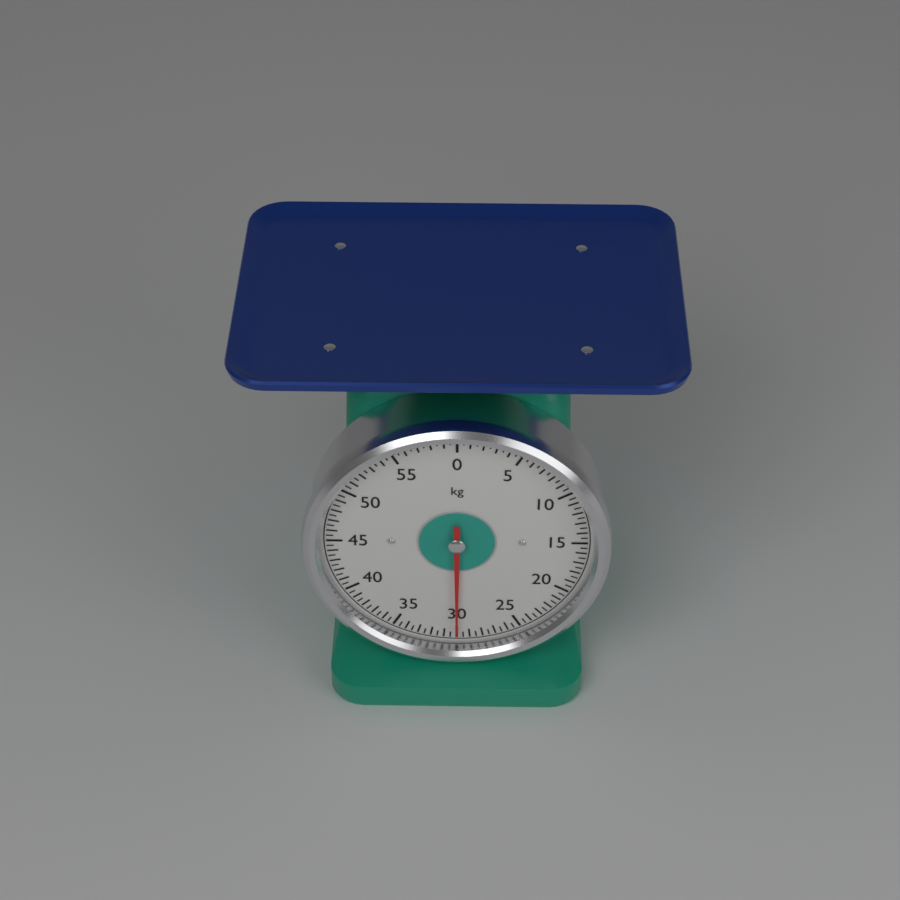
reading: 30.0 kg
